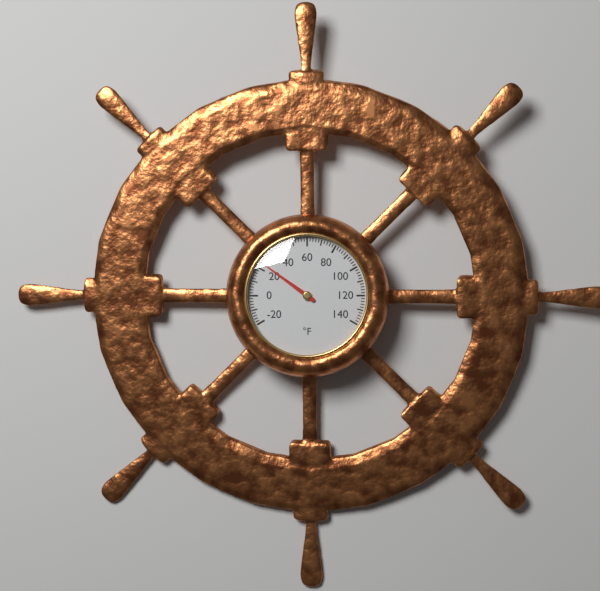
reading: 24 °F
